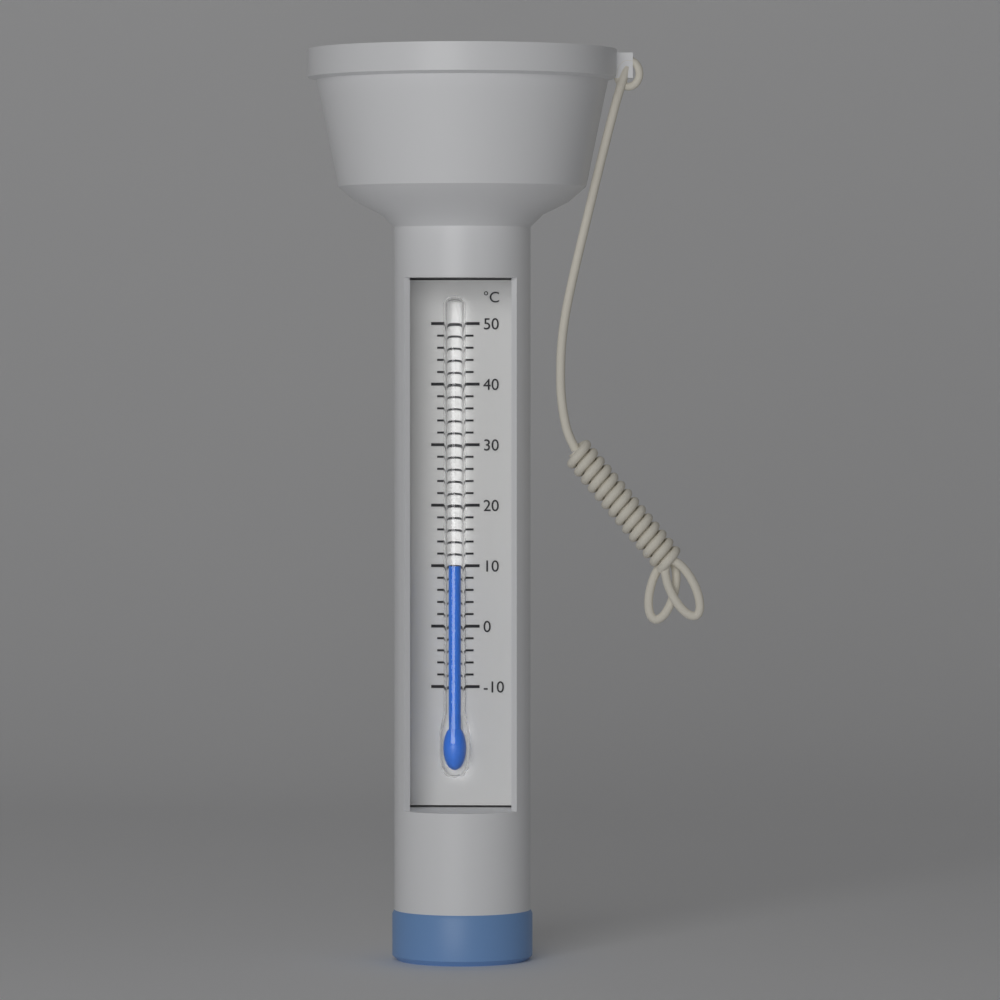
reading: 10 °C
